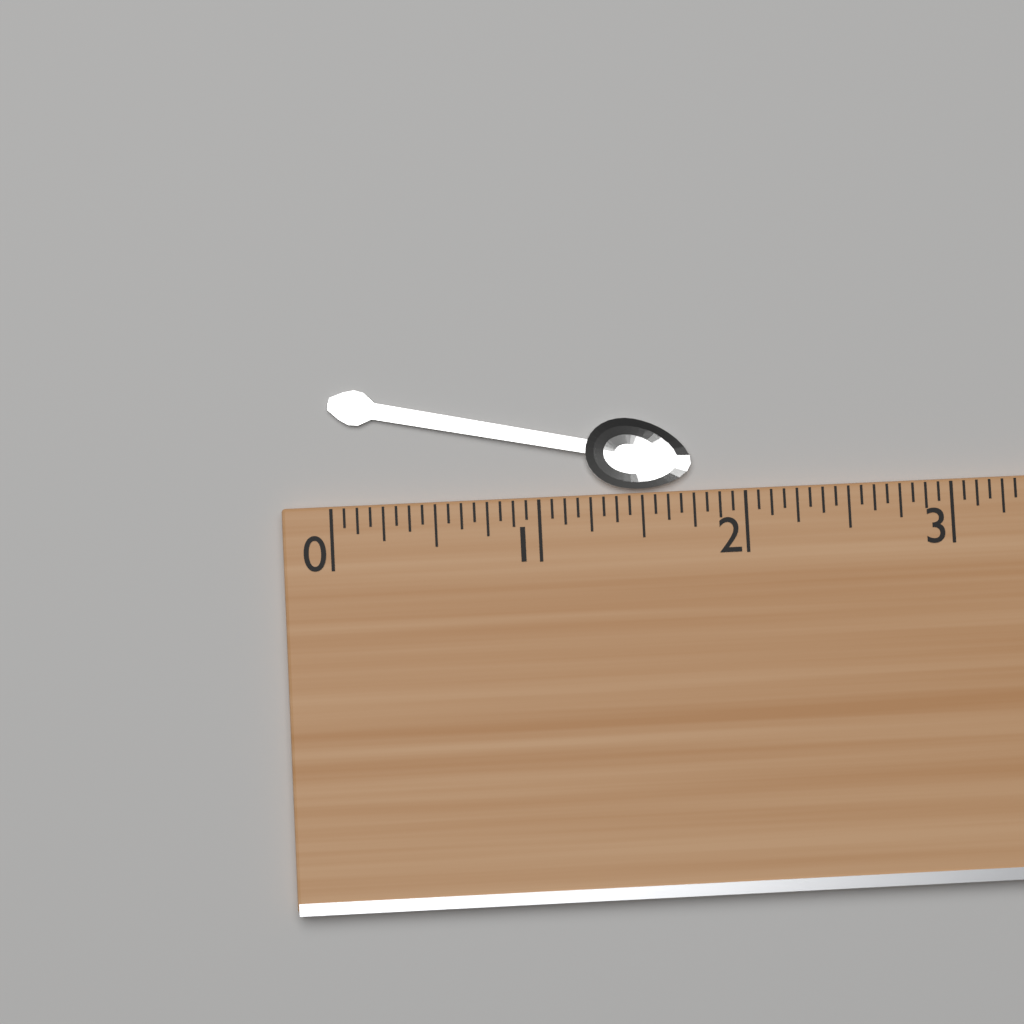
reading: 1.7500 (no unit)
